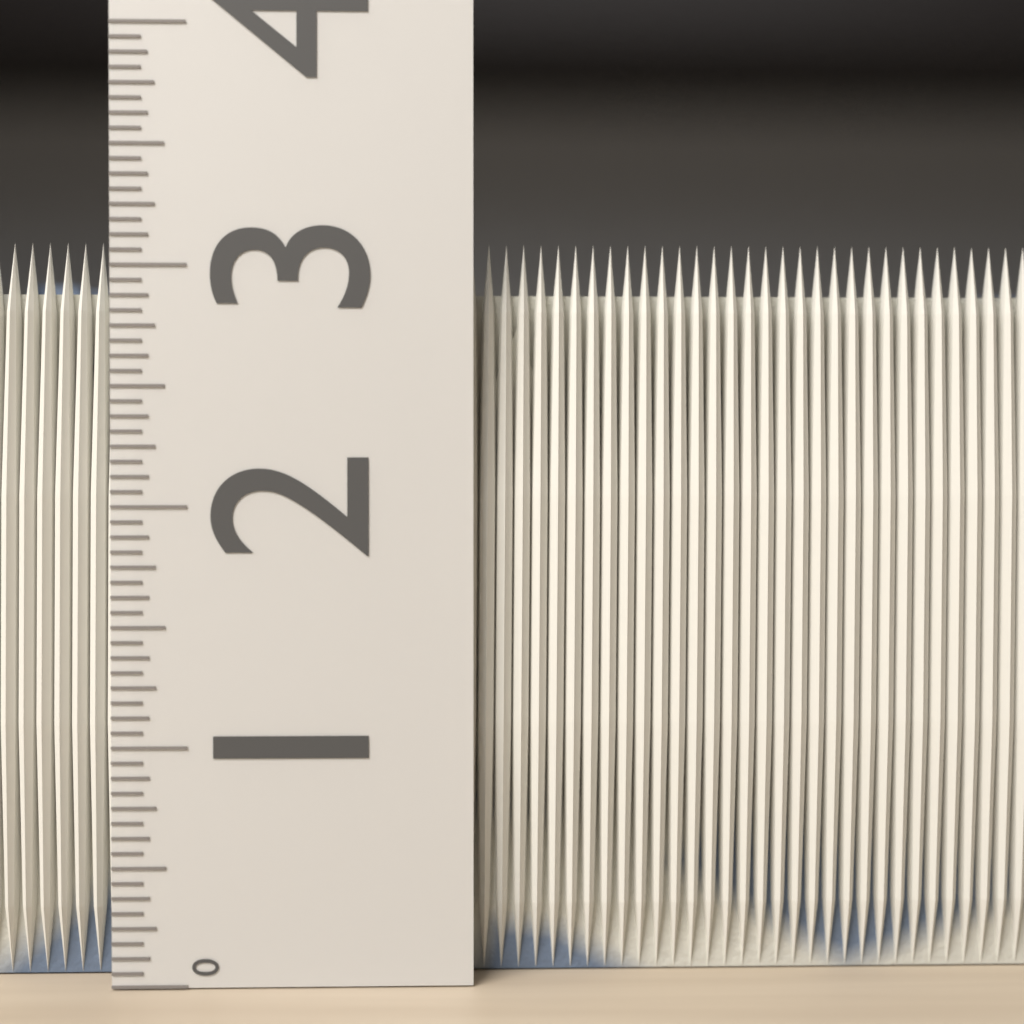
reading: 3.1250 (no unit)
